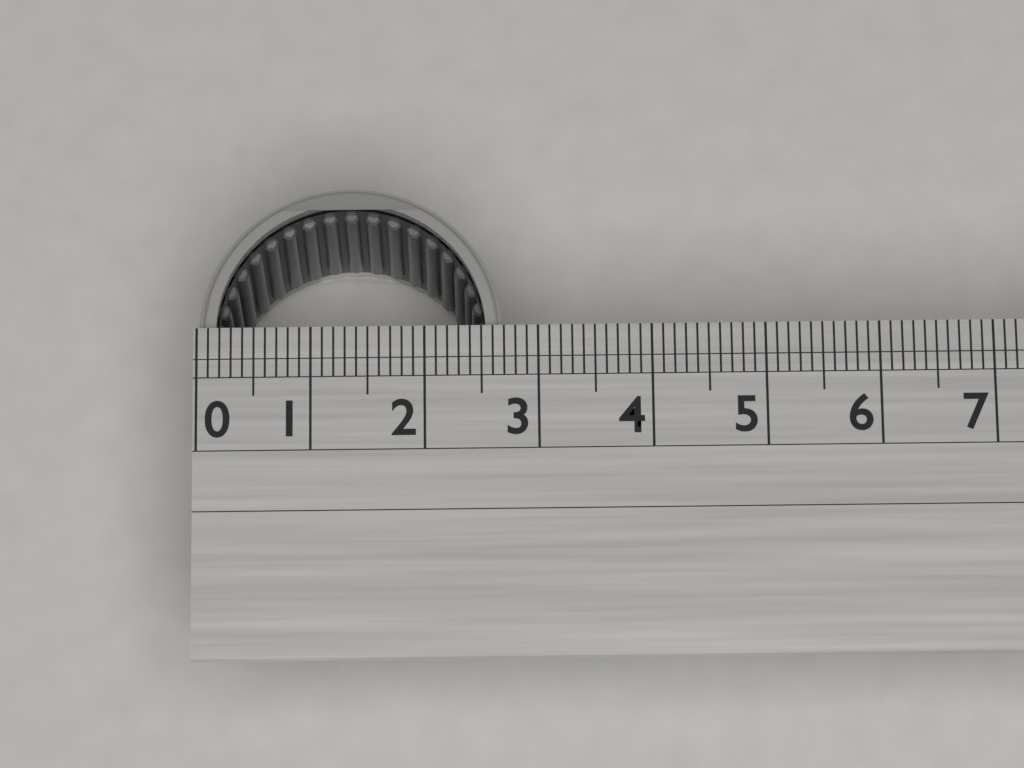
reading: 2.7 (no unit)
